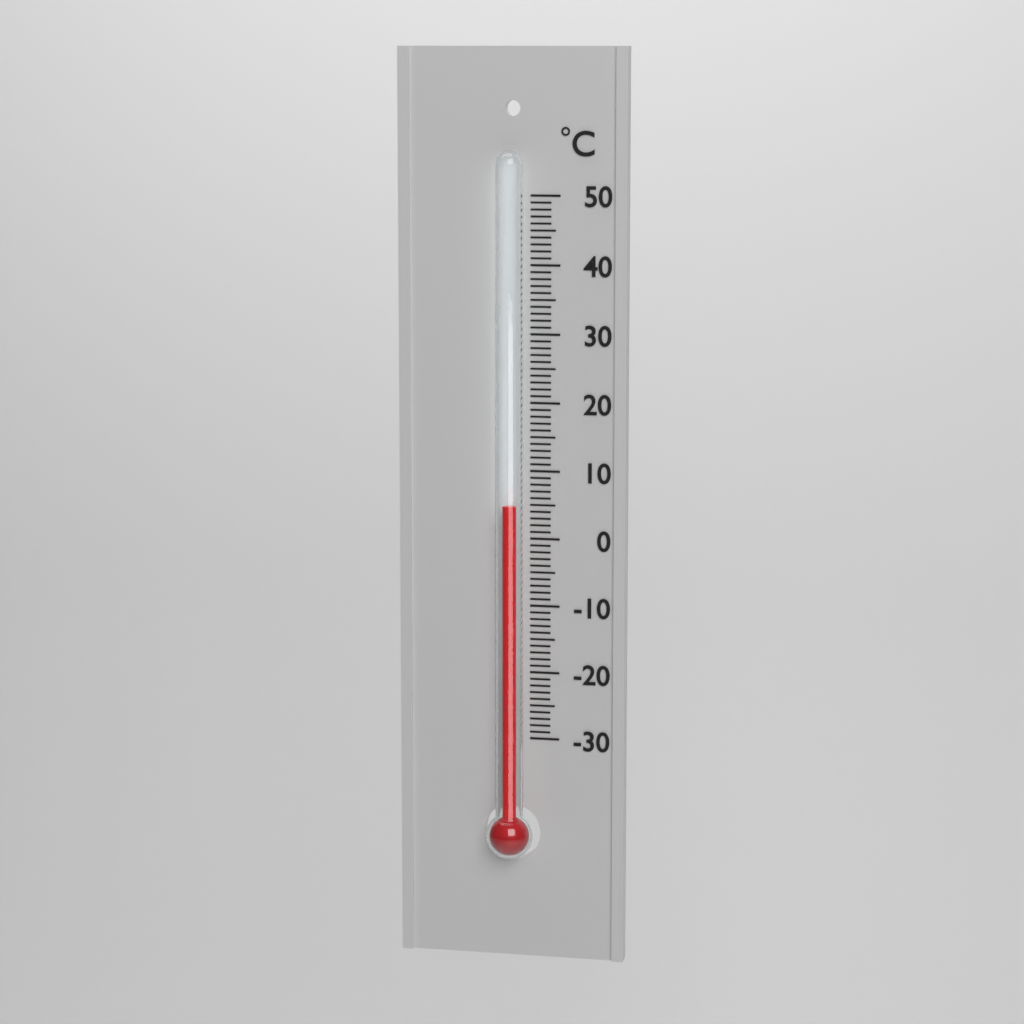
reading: 5 °C
